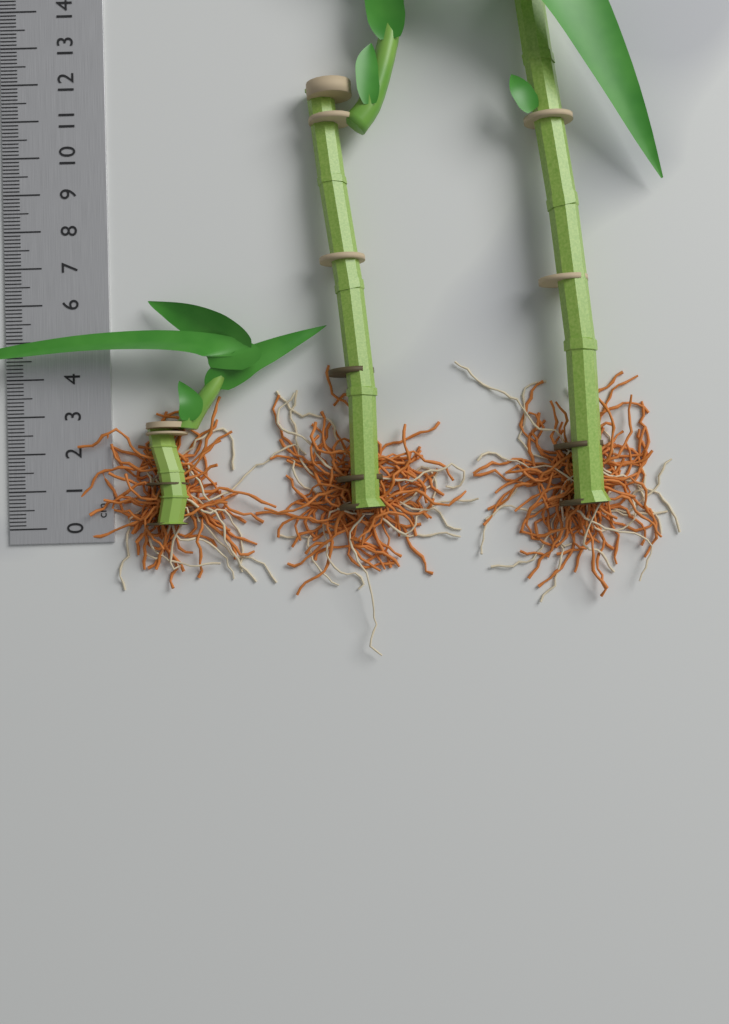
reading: 6.0 cm
